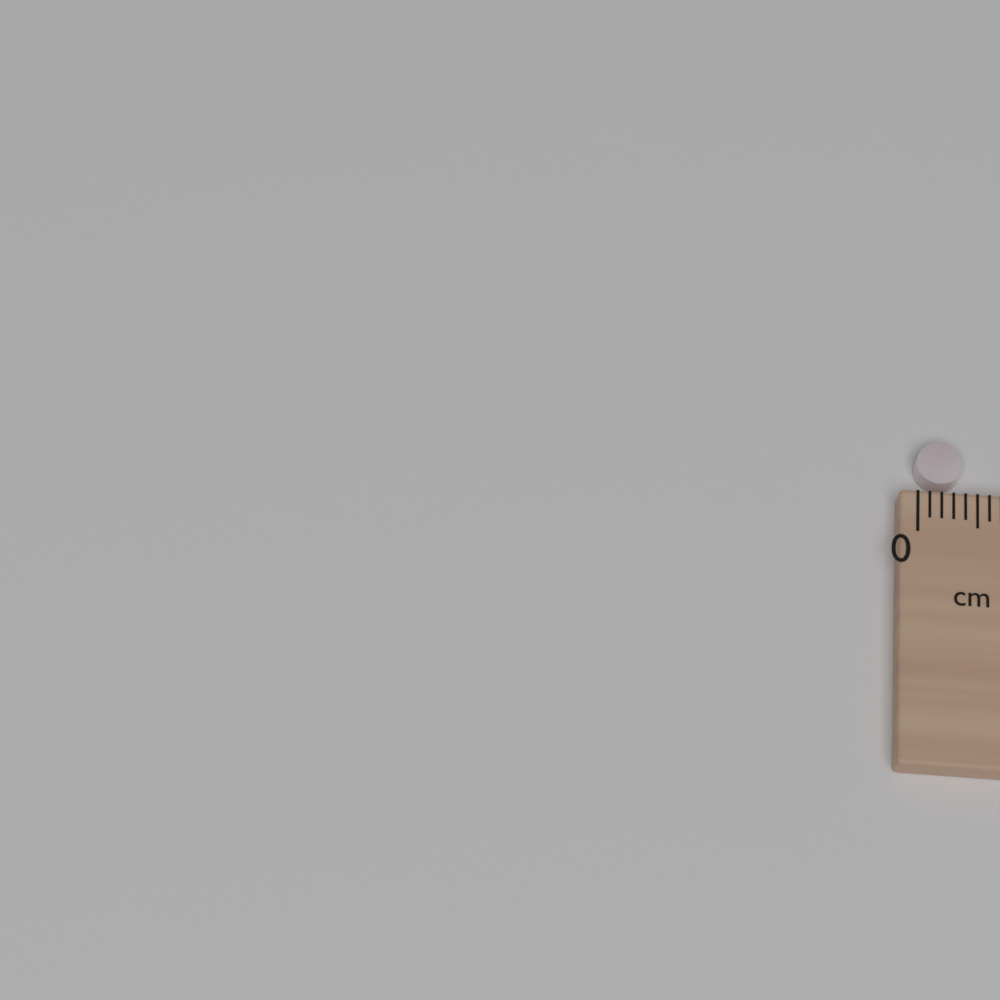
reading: 0.4 cm
